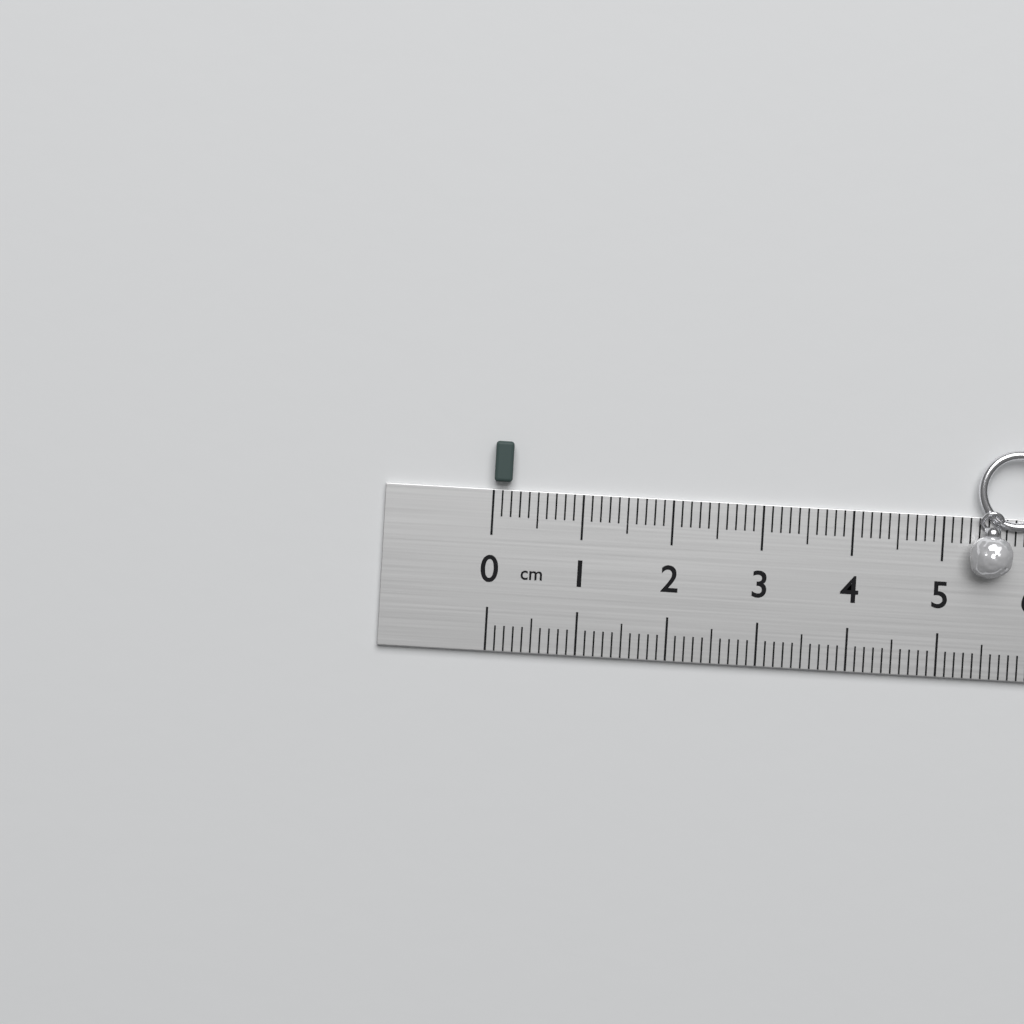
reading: 0.2 cm
